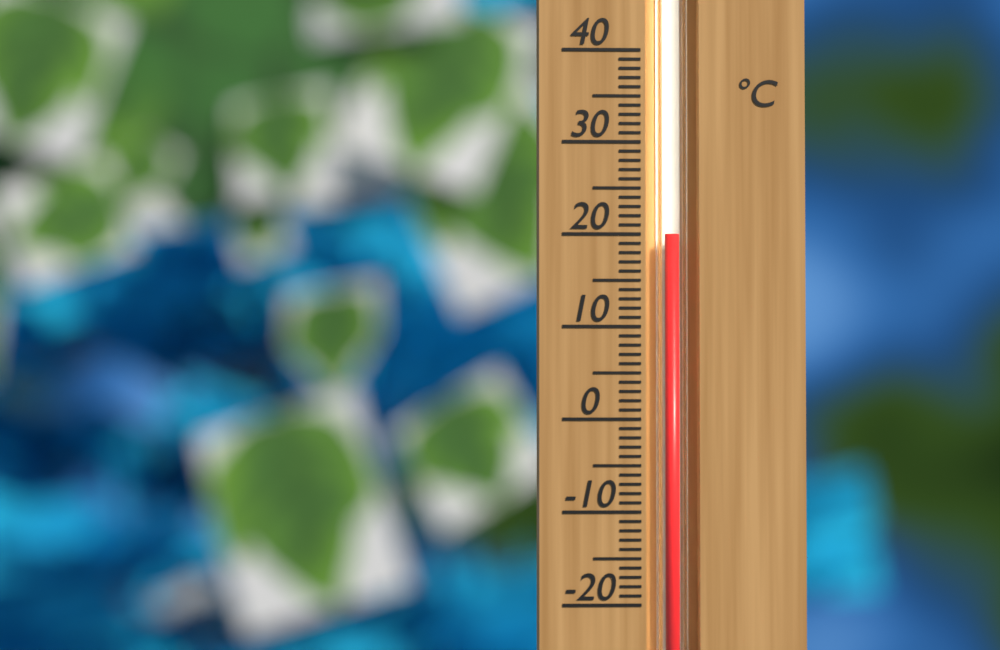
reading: 20 °C
